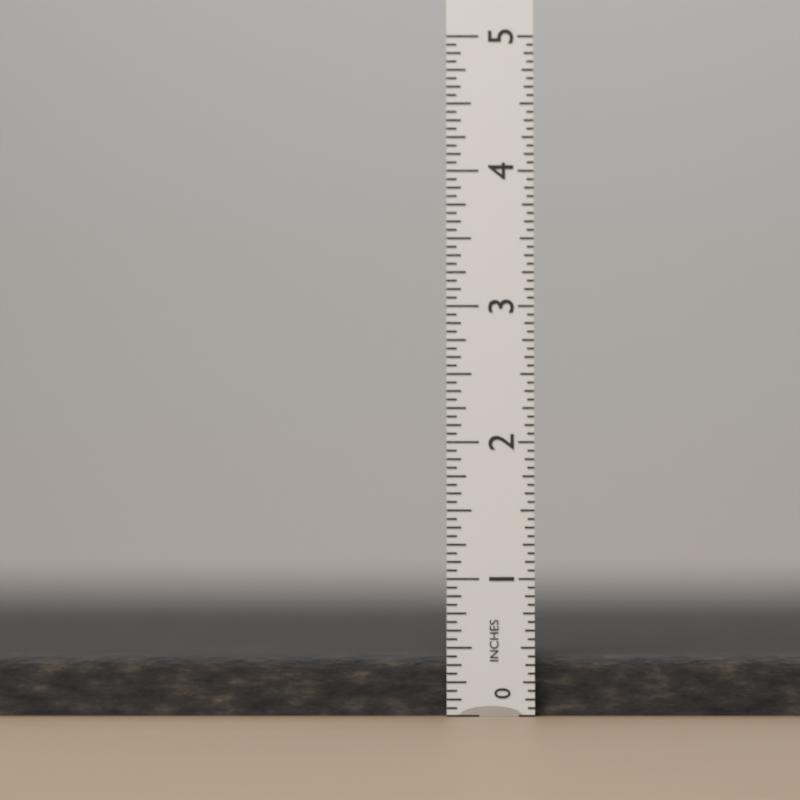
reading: 0.4375 in
